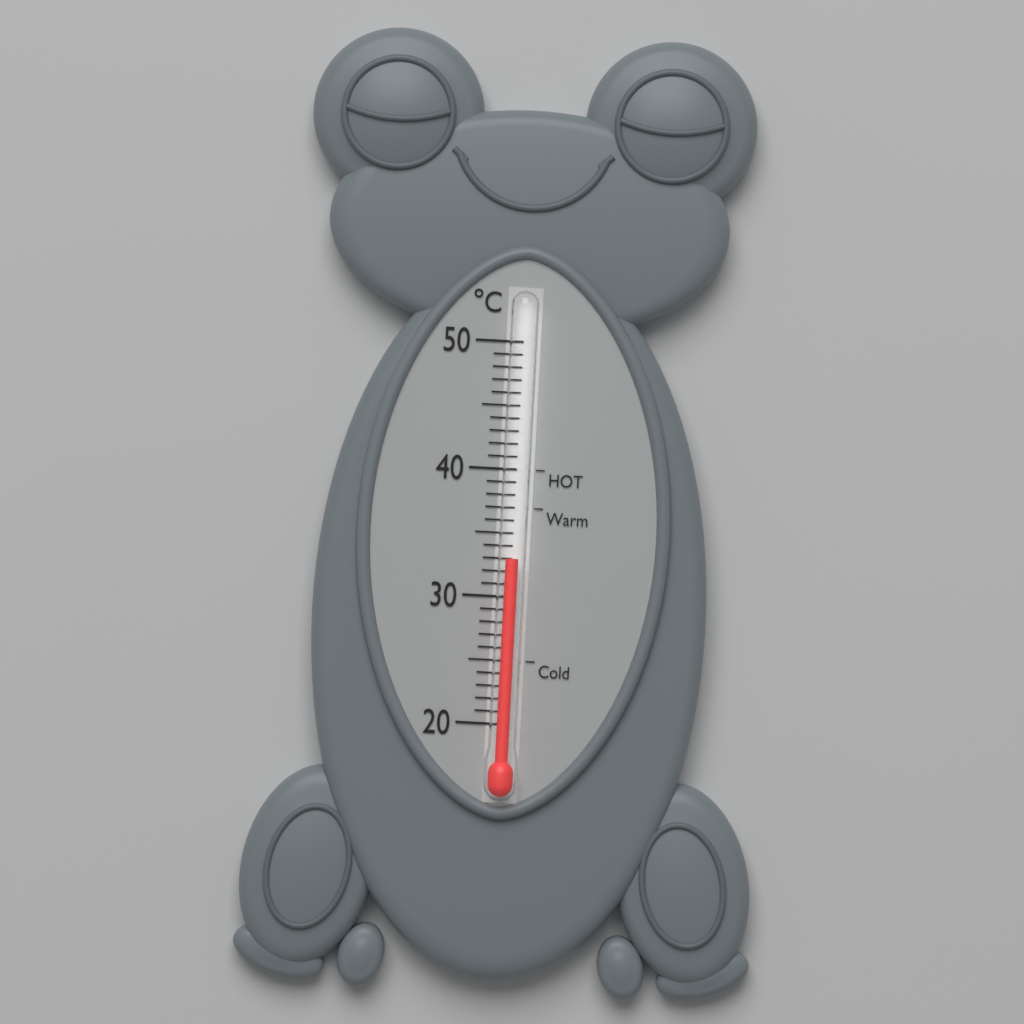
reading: 33 °C
